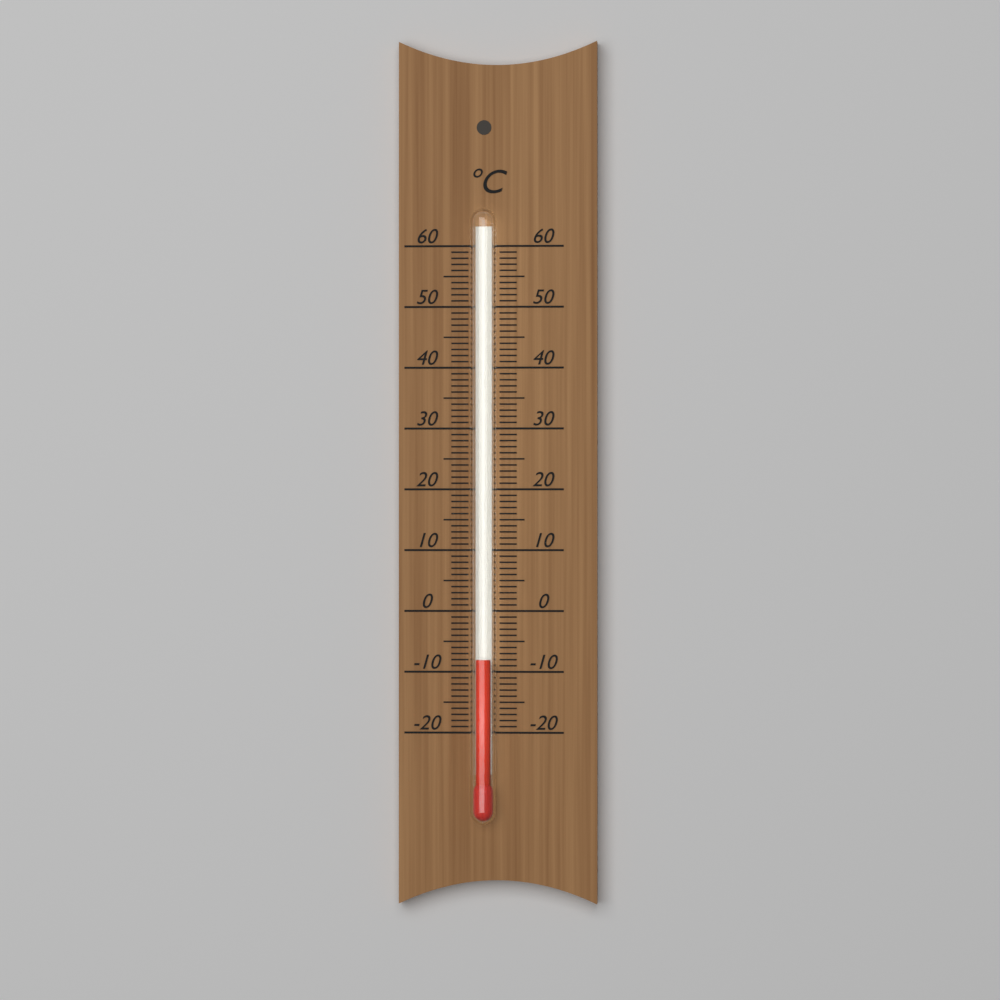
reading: -8 °C
